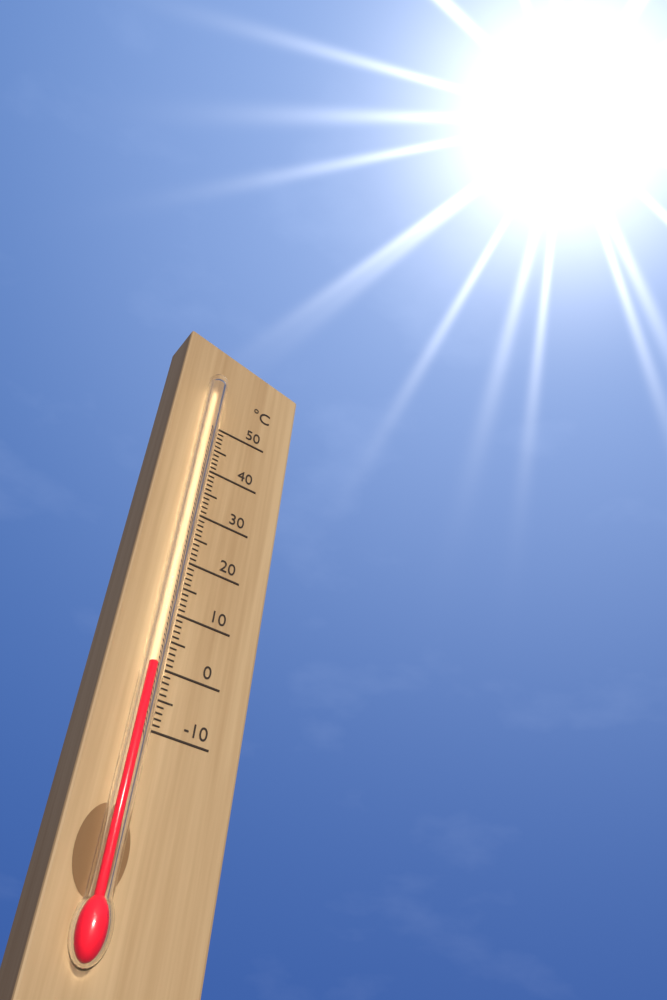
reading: -1 °C
